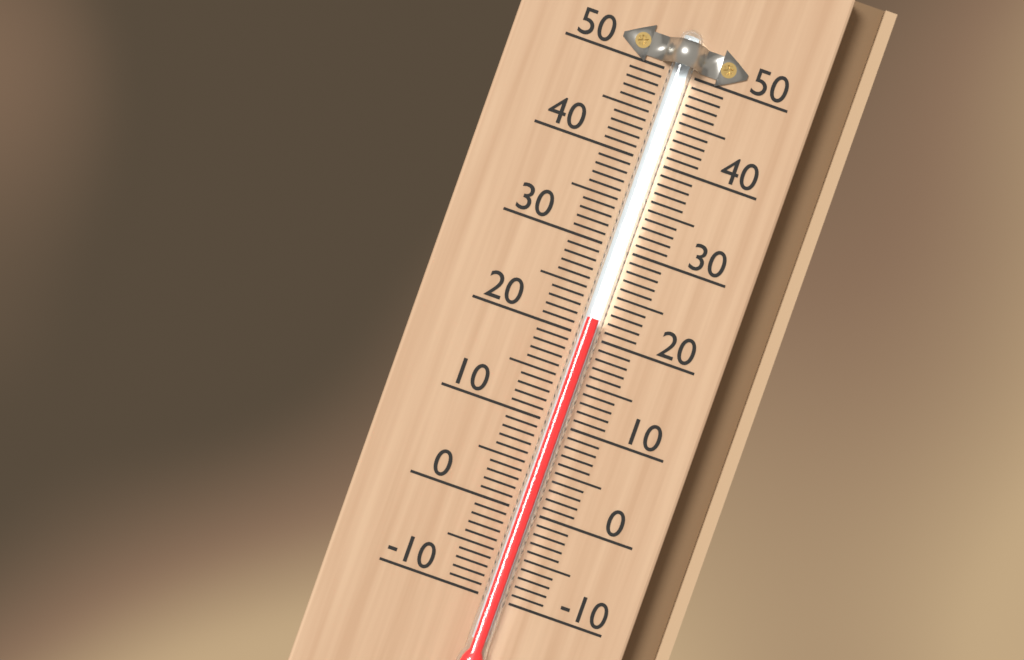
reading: 22 (no unit)
